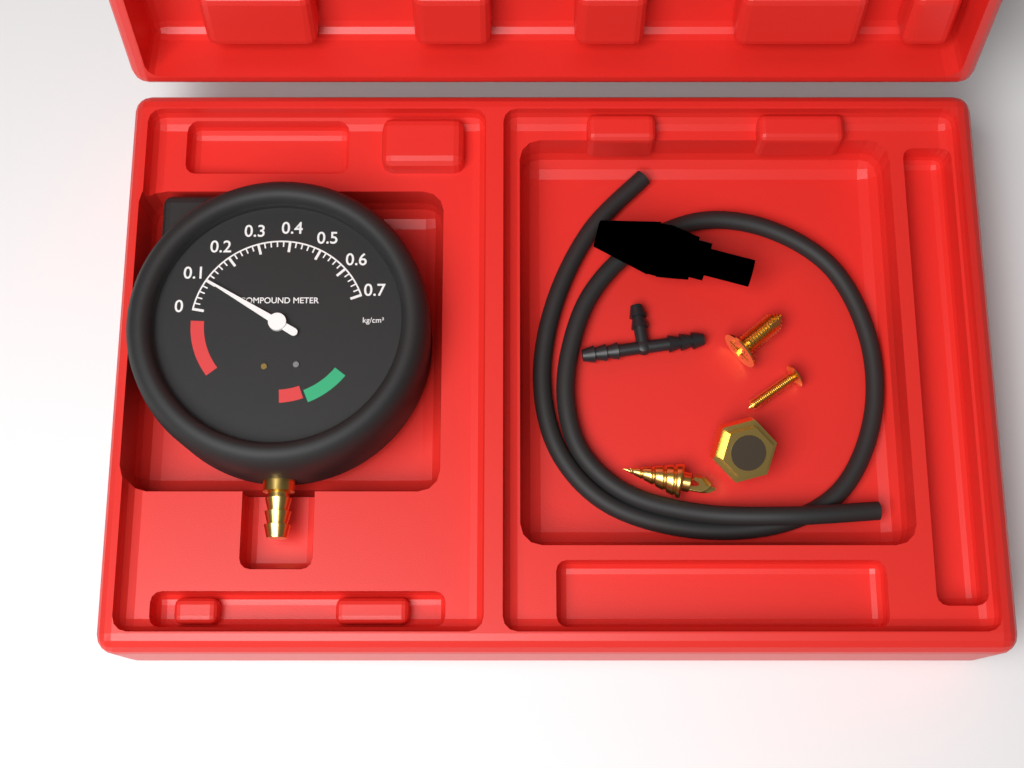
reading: 0.10 kg/cm²
